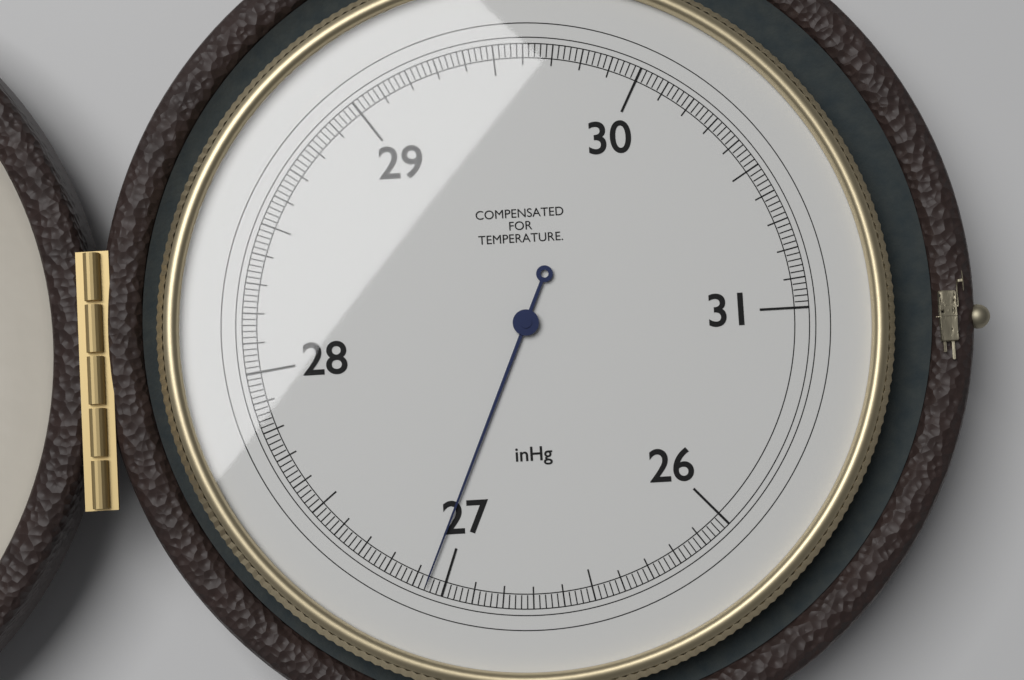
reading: 27.06 inHg
